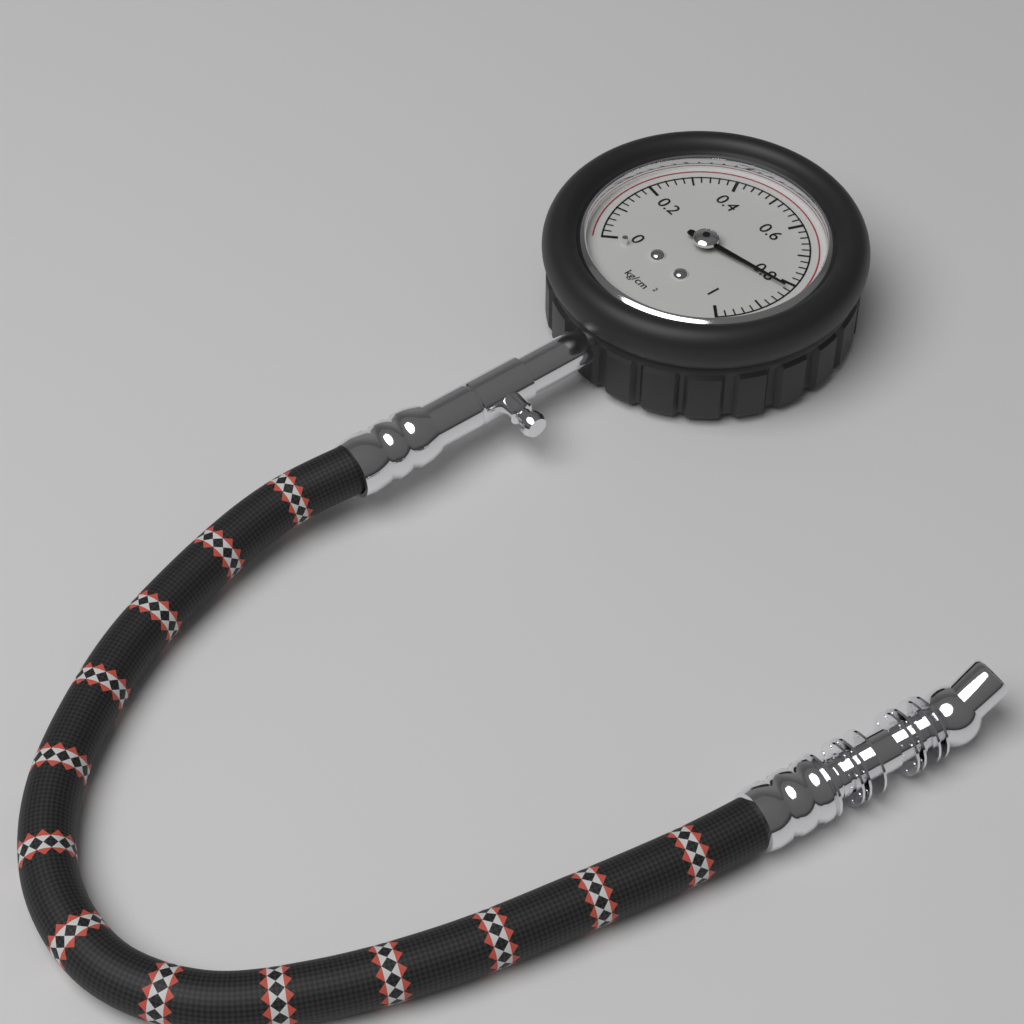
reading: 0.82 kg/cm²
